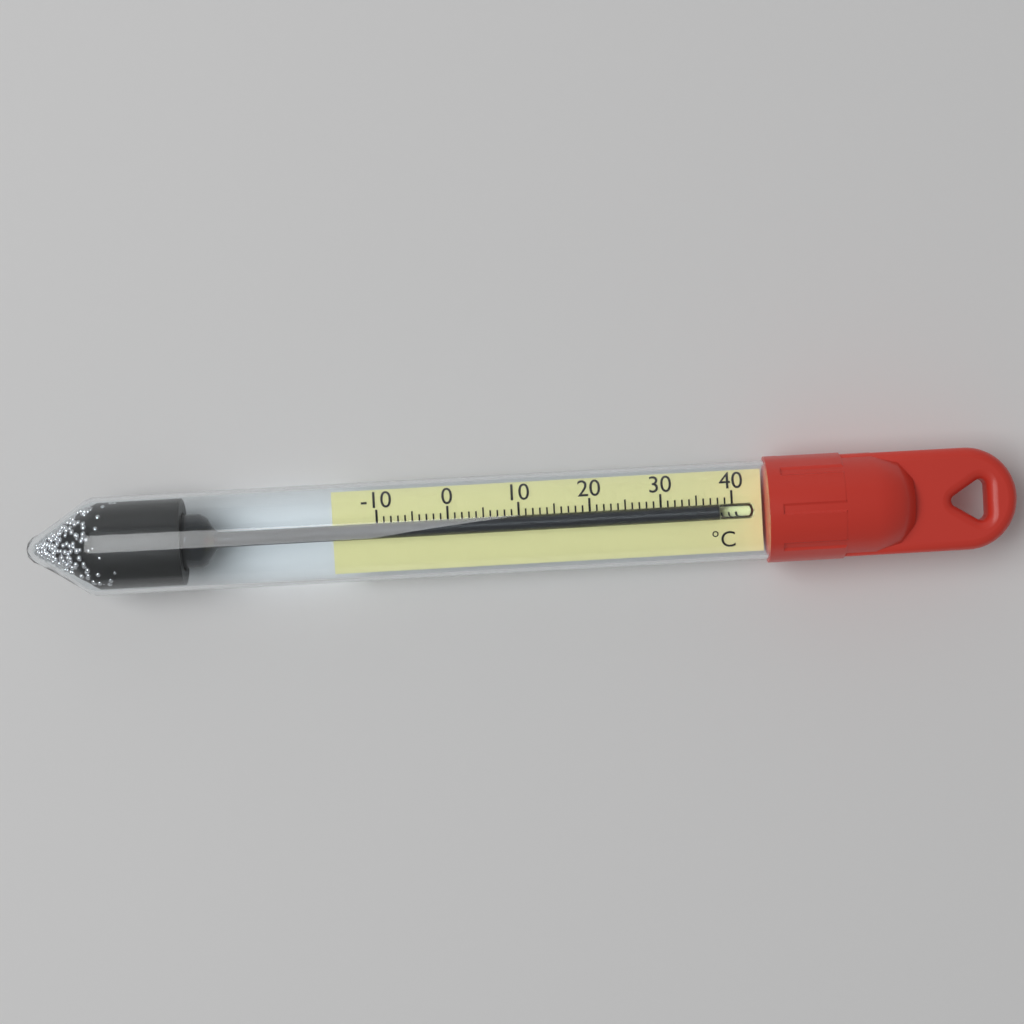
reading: 38 °C
